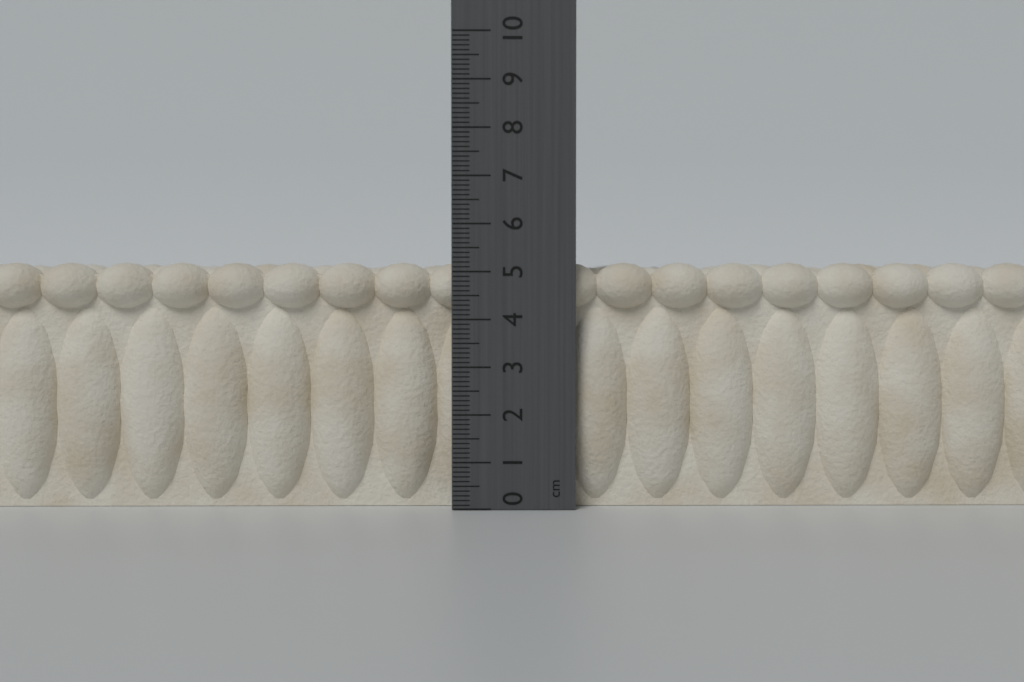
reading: 5.2 cm
